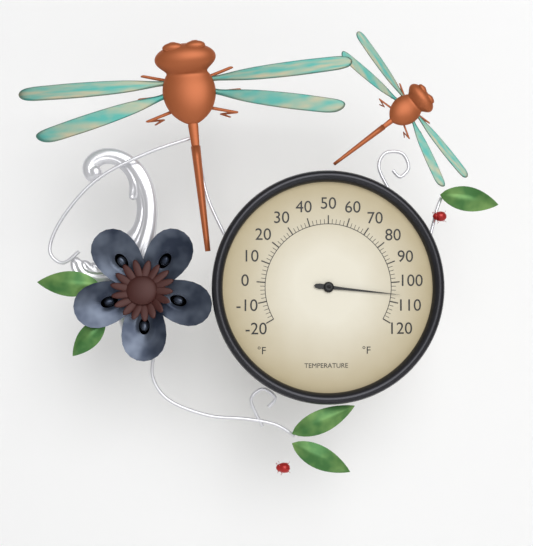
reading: 106 °F
